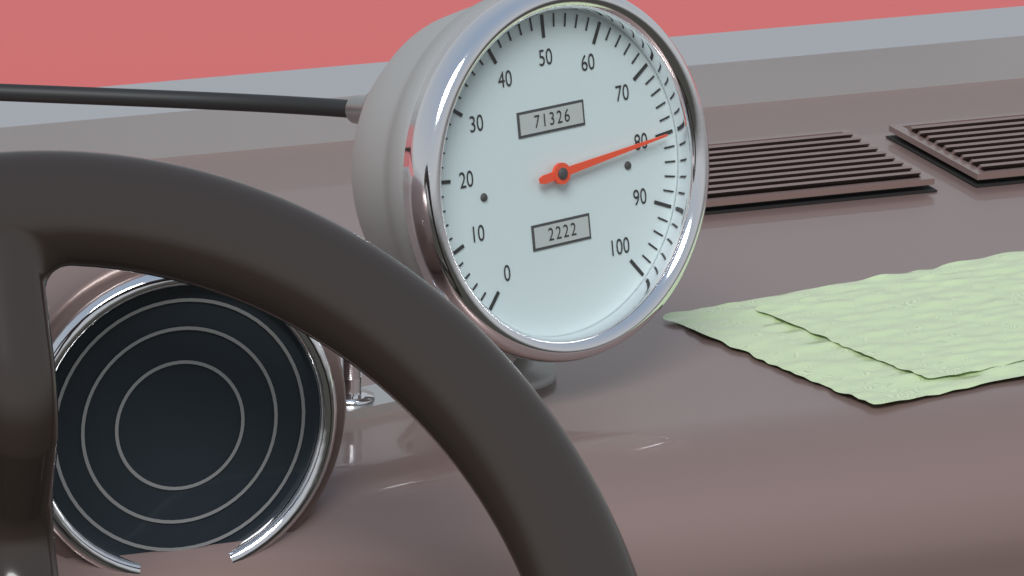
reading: 80 (no unit)
